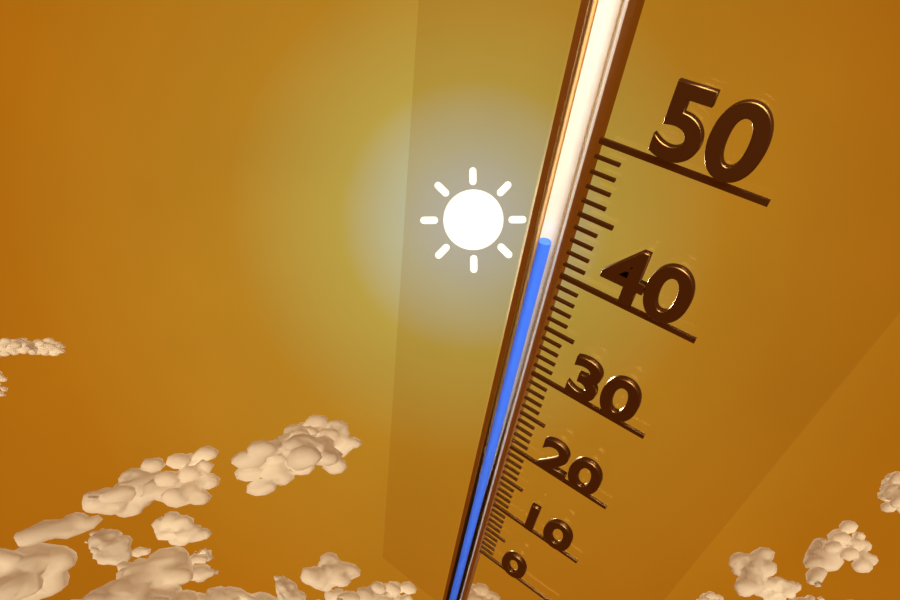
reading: 42 (no unit)
